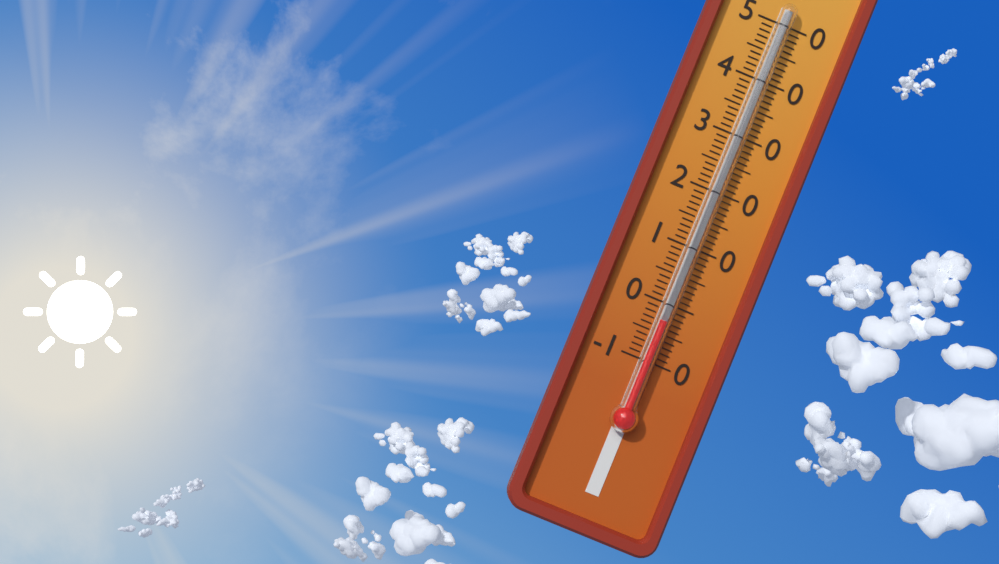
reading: -3 °C
